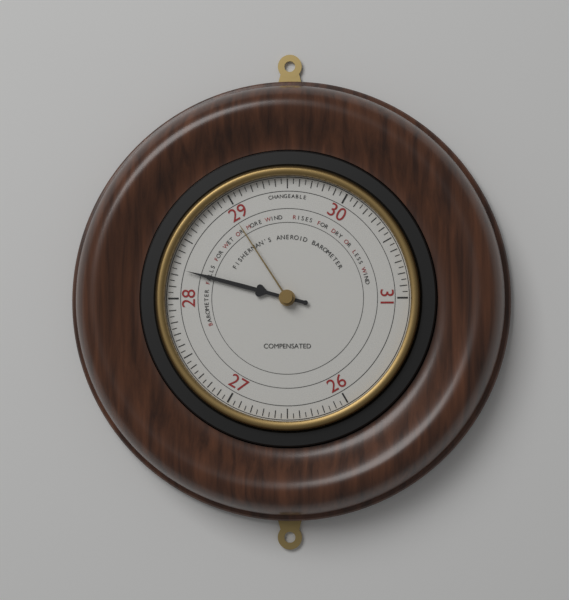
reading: 28.25 (no unit)
